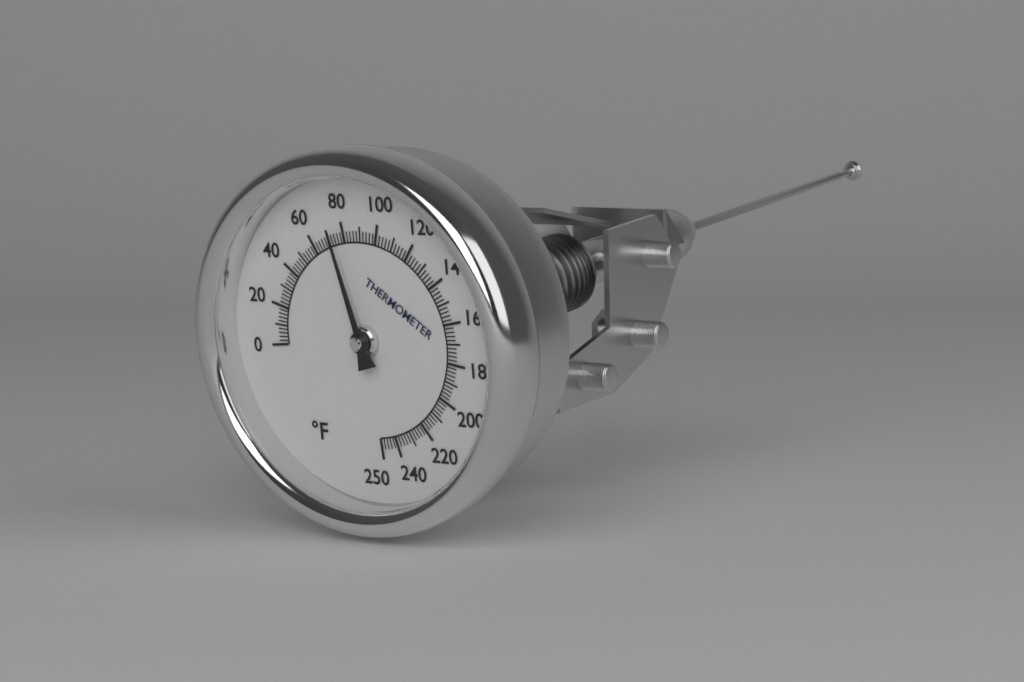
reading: 74 °F
